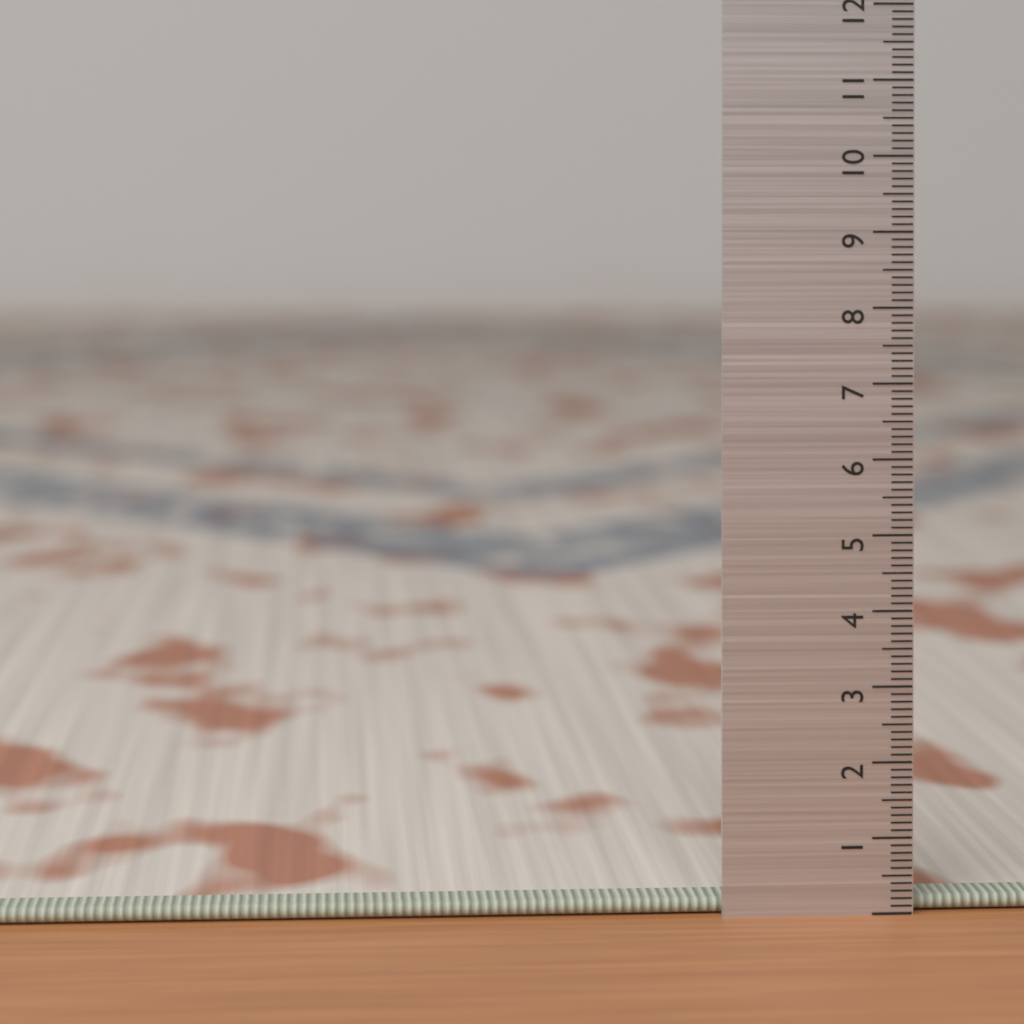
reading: 0.2 (no unit)
